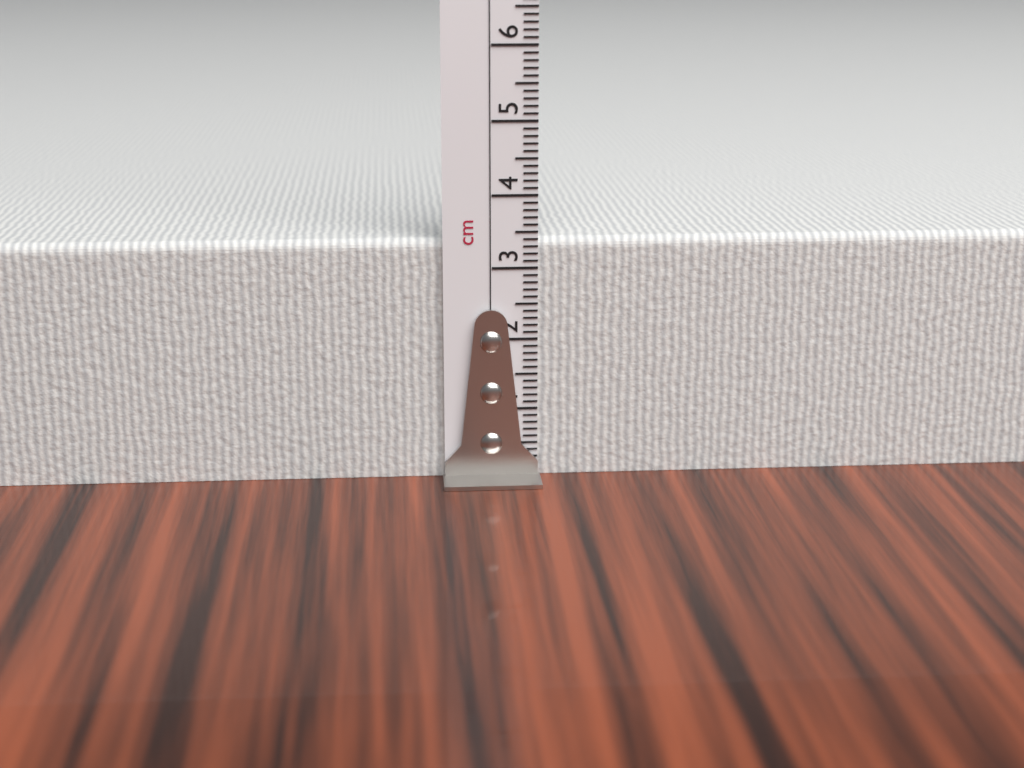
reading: 3.4 cm
